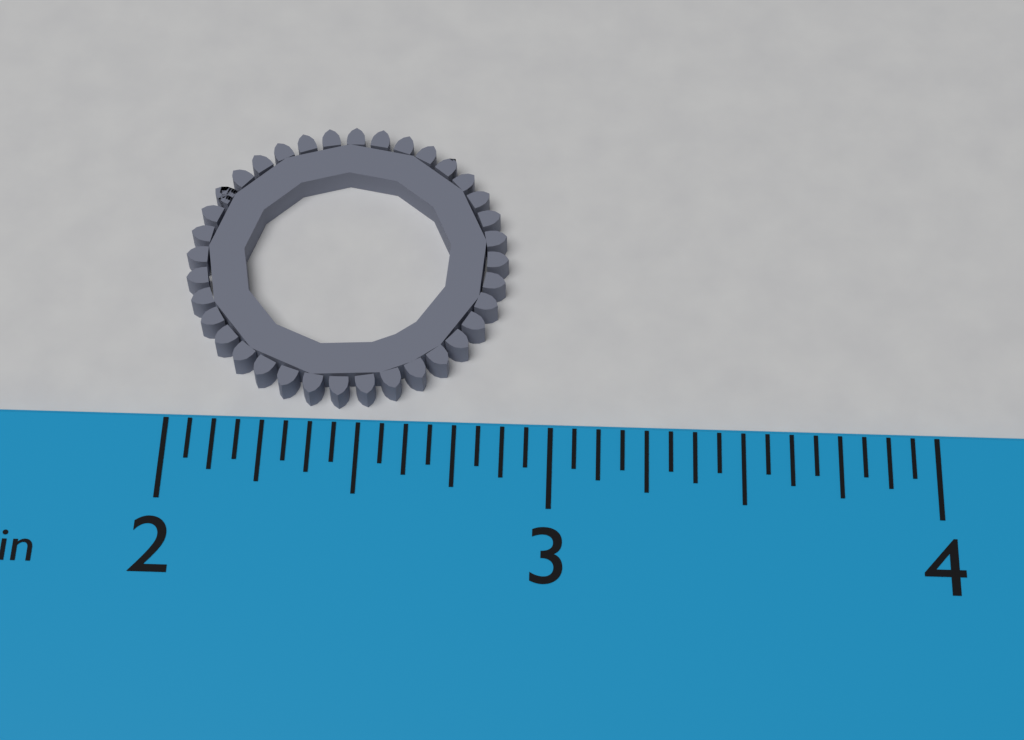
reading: 2.8750 in
